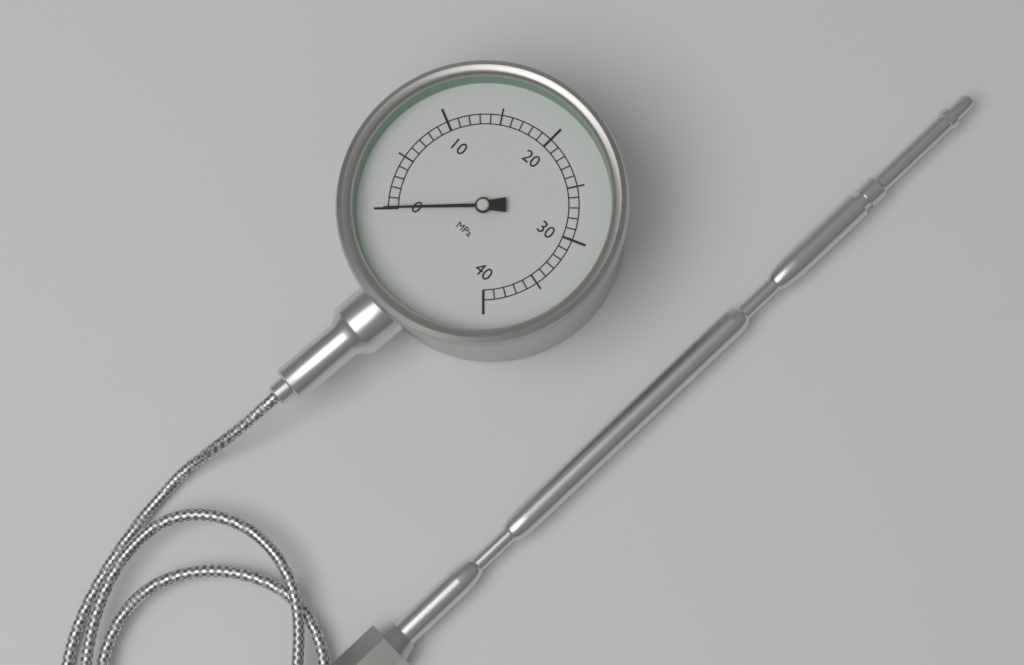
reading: 0 MPa
